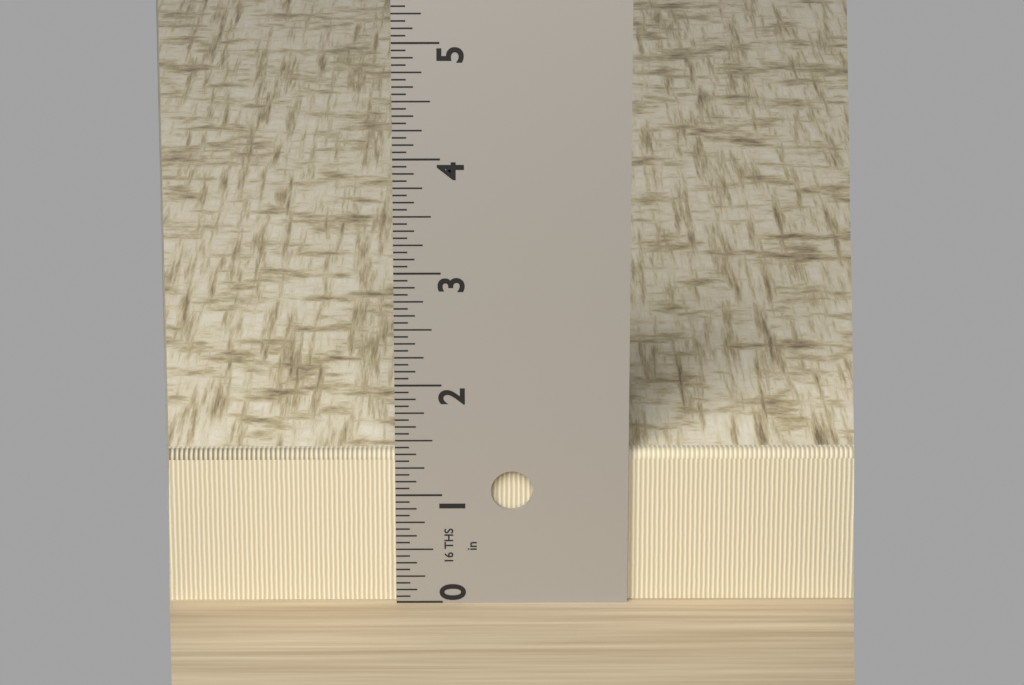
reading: 1.3750 in
